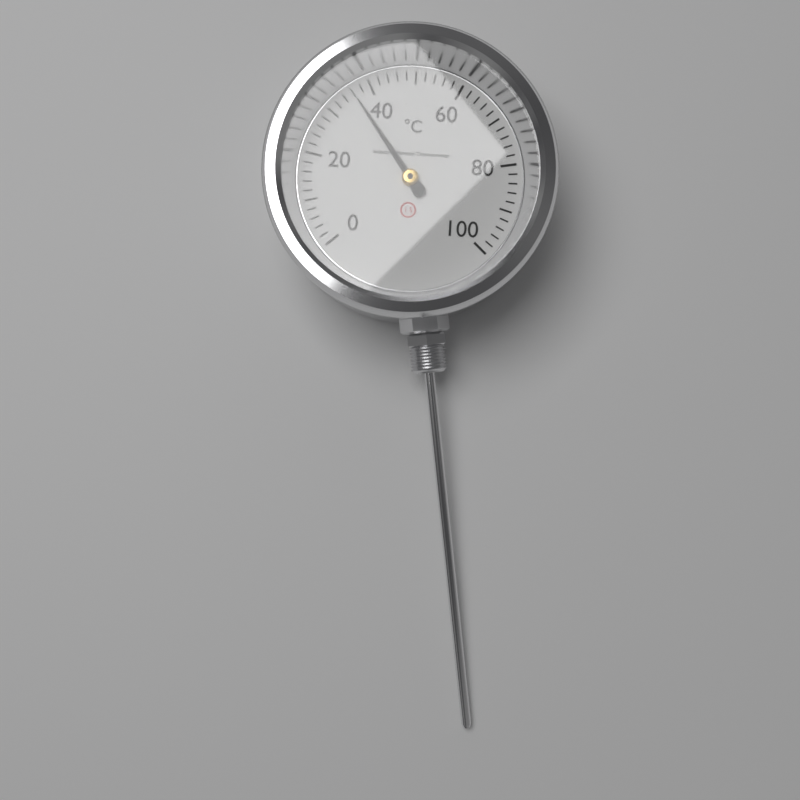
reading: 36 °C
